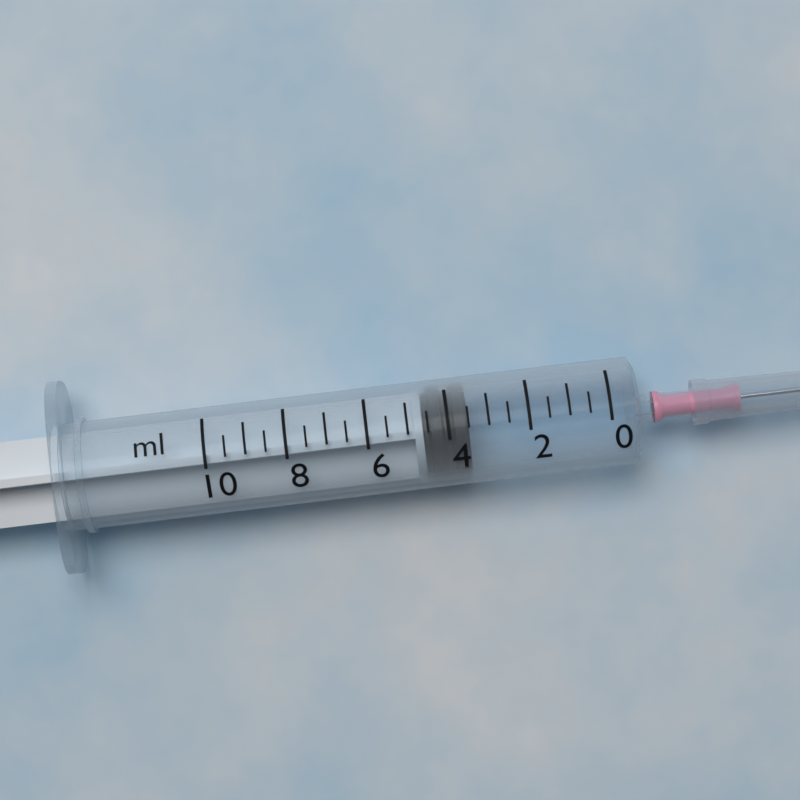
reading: 3.5 ml
